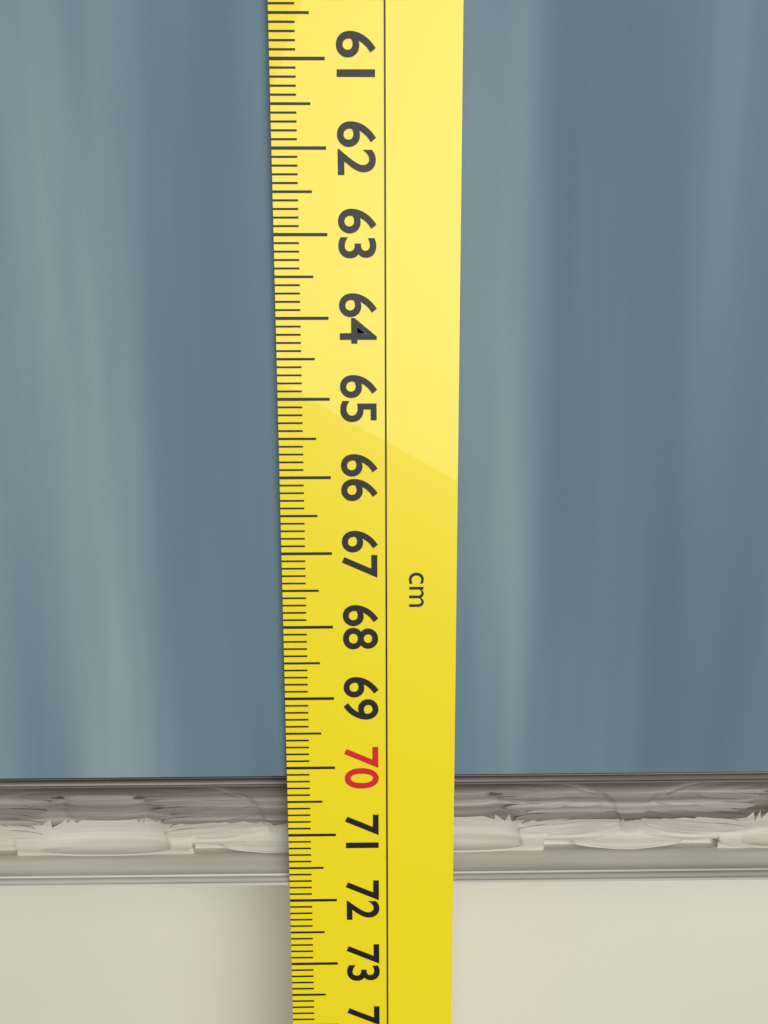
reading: 71.8 cm
